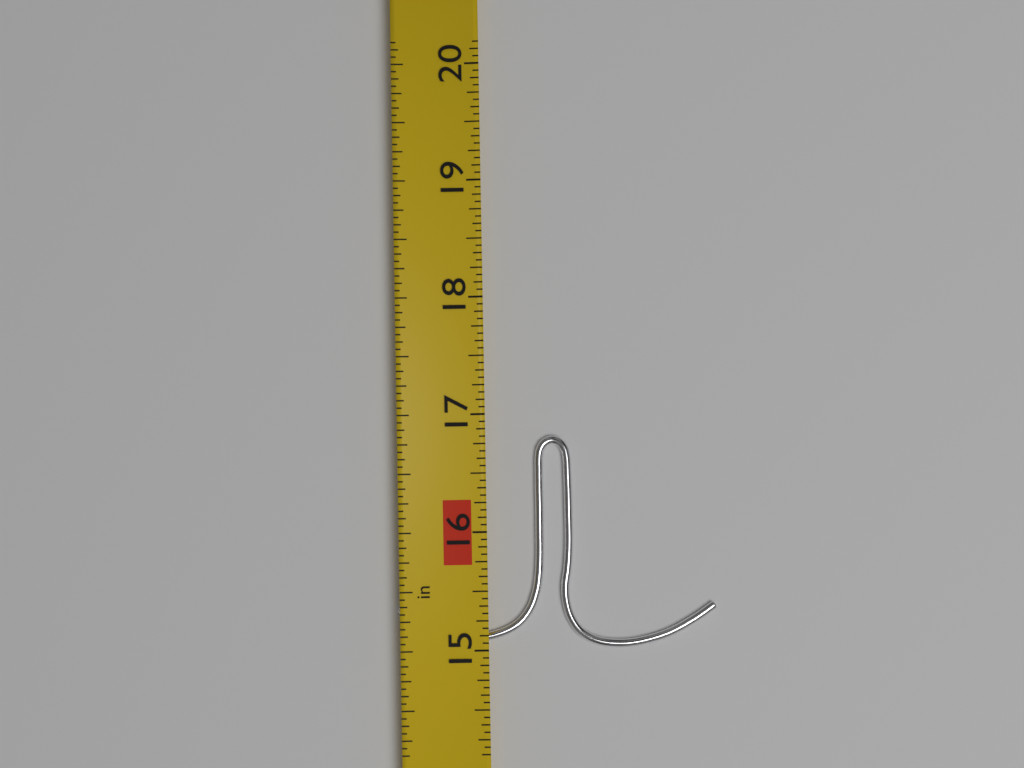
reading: 16.8125 in
